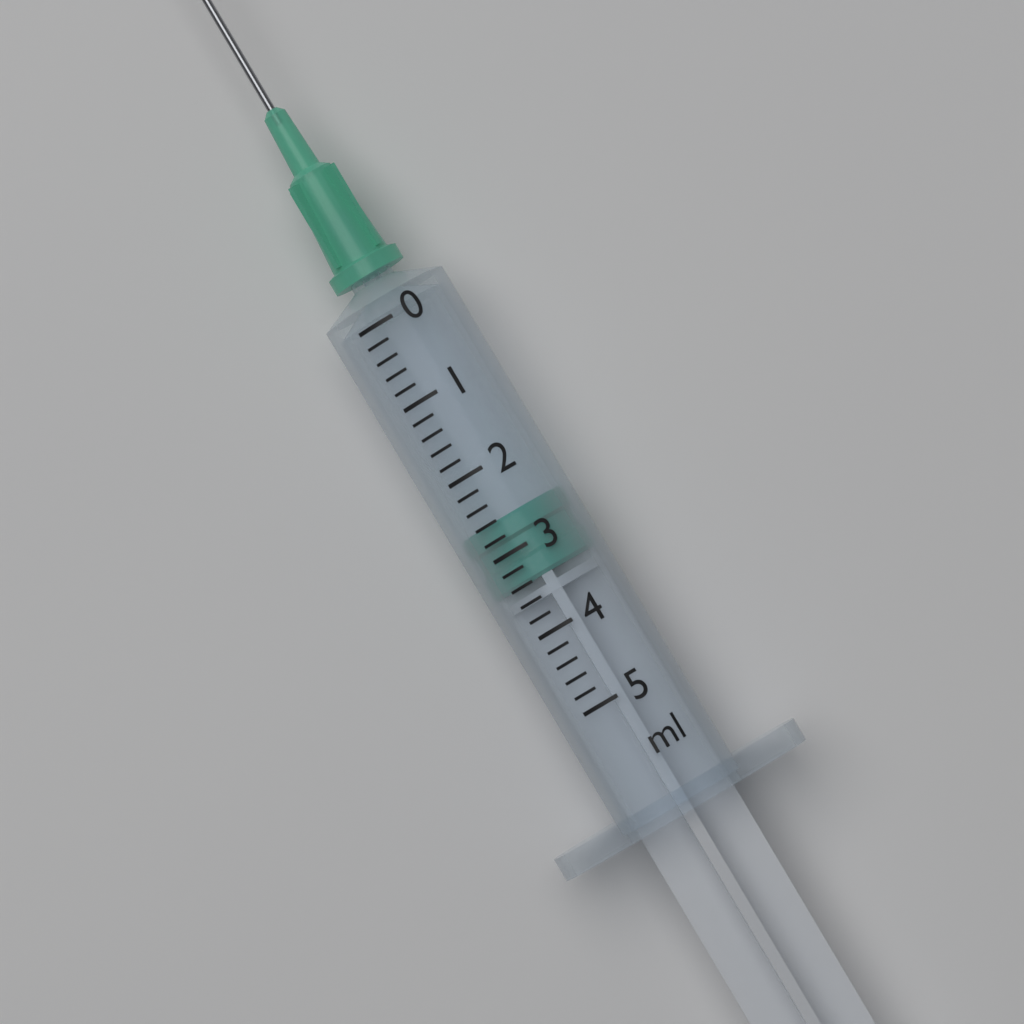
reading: 2.6 ml
